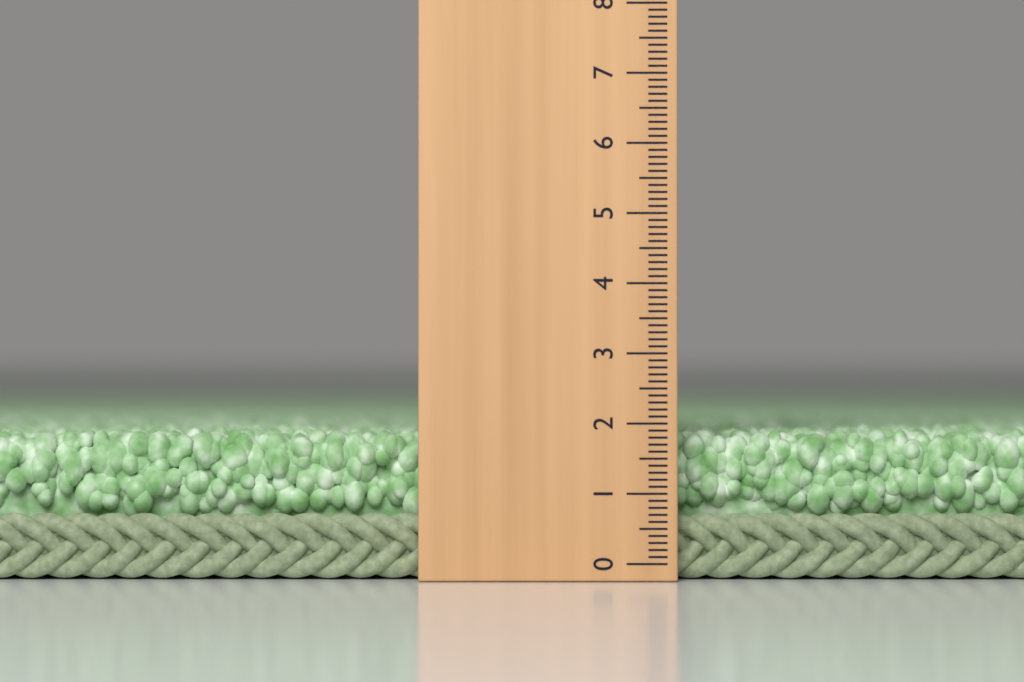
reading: 1.9 (no unit)
